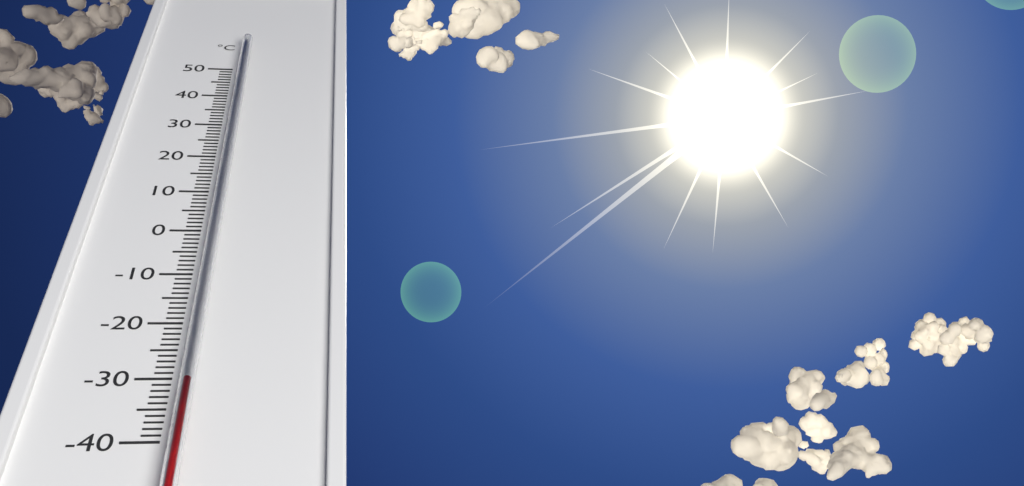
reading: -32 °C
